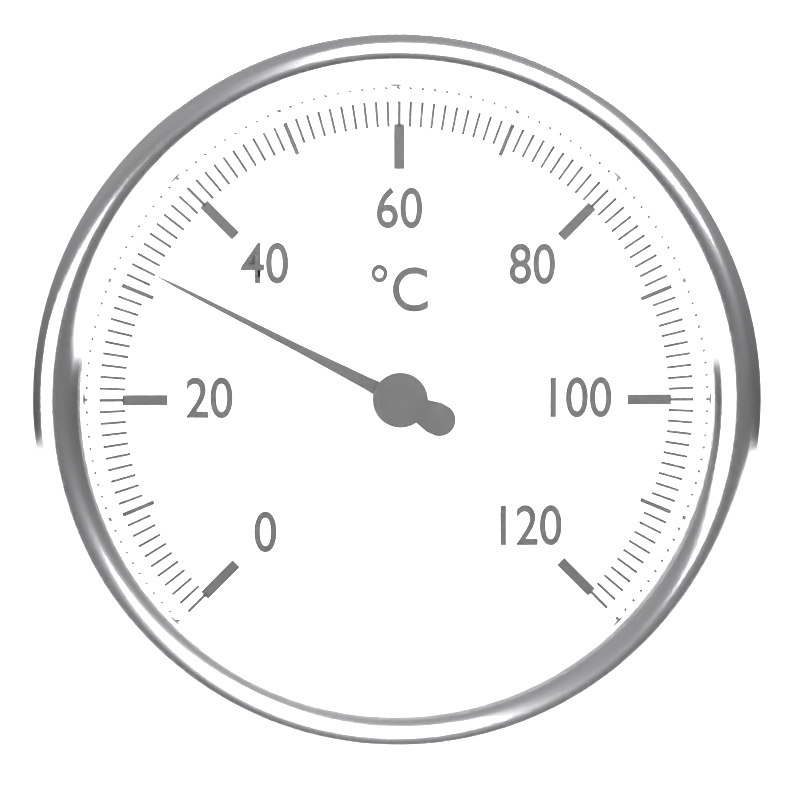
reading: 32 °C
